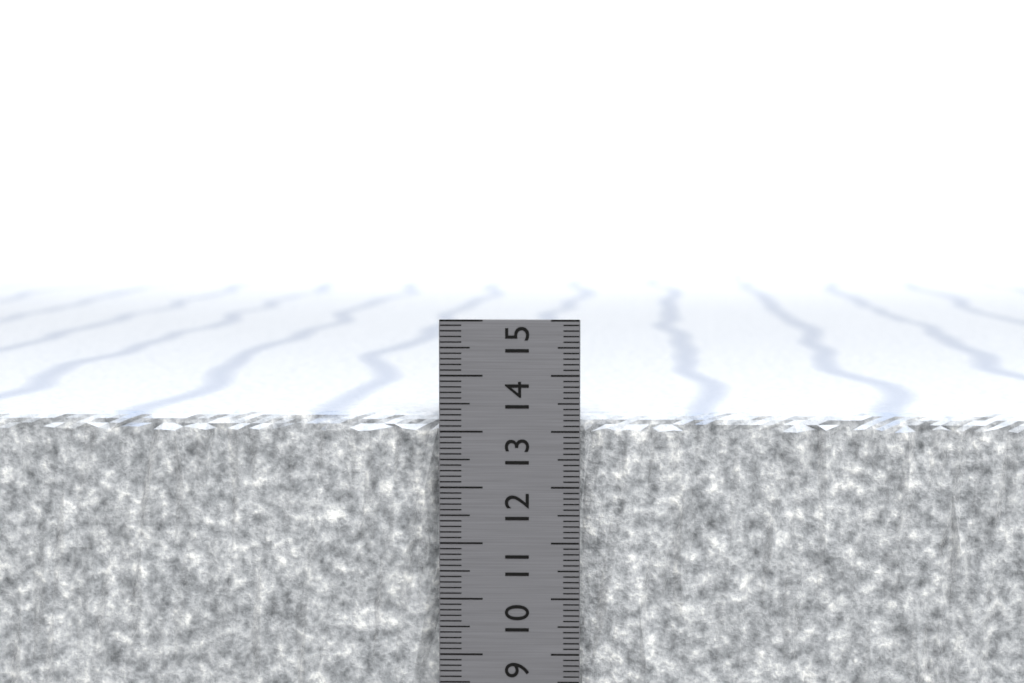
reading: 13.3 cm
